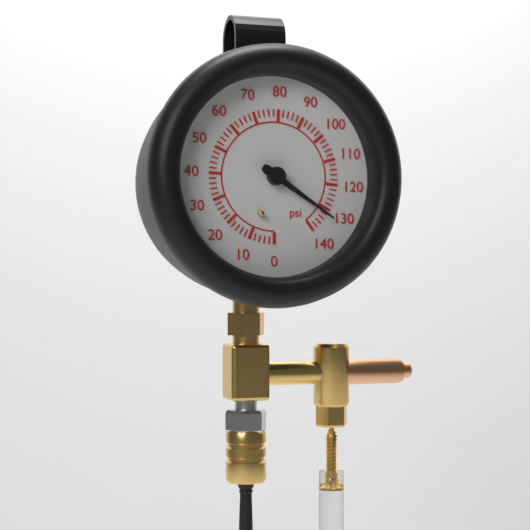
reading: 132 psi
